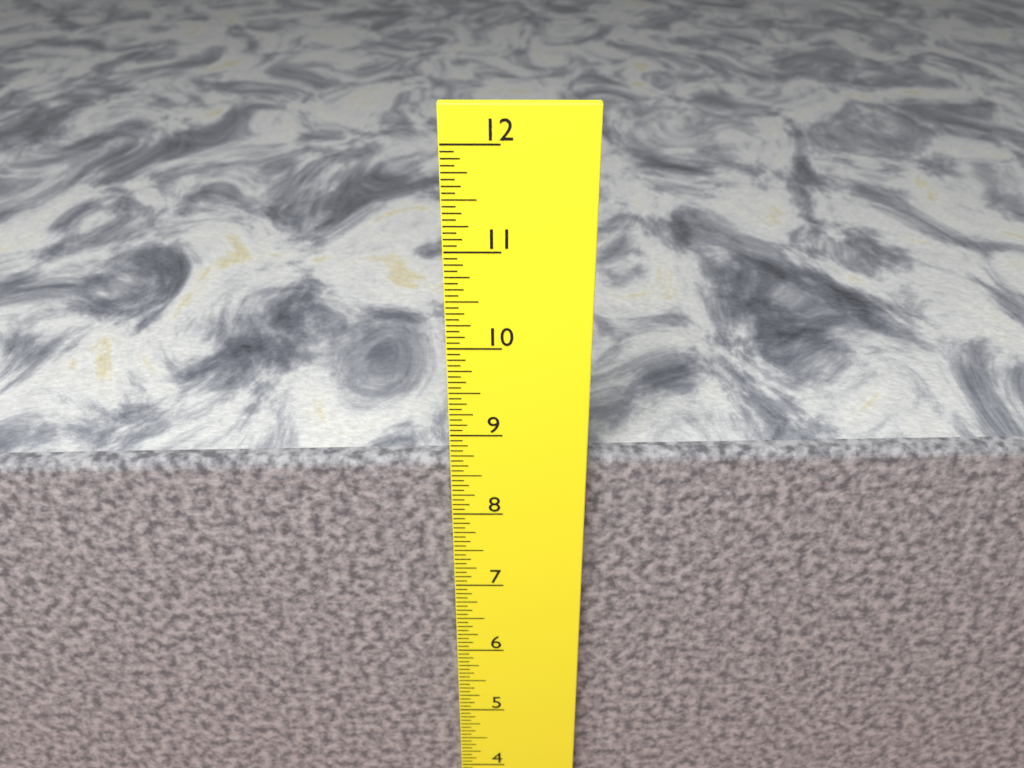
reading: 8.6250 in
